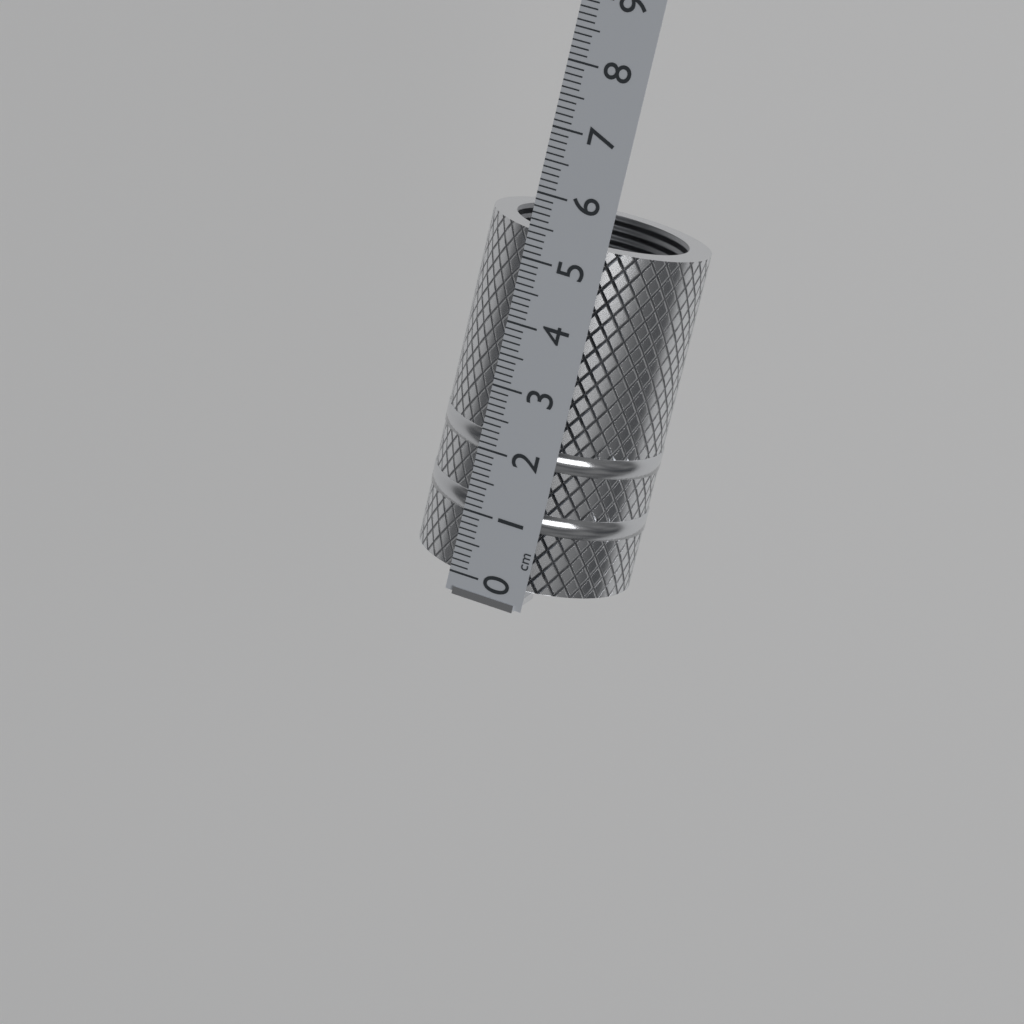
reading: 5.4 cm
